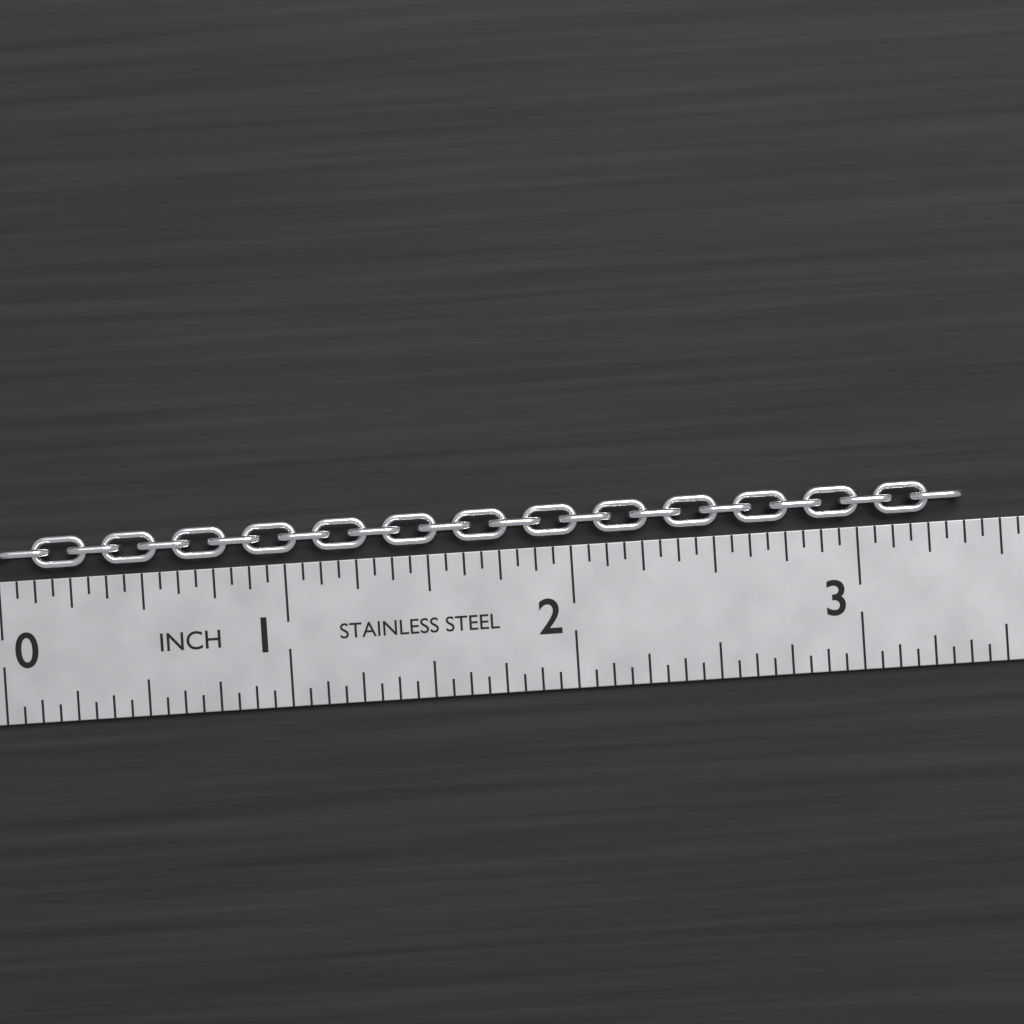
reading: 3.3750 in
